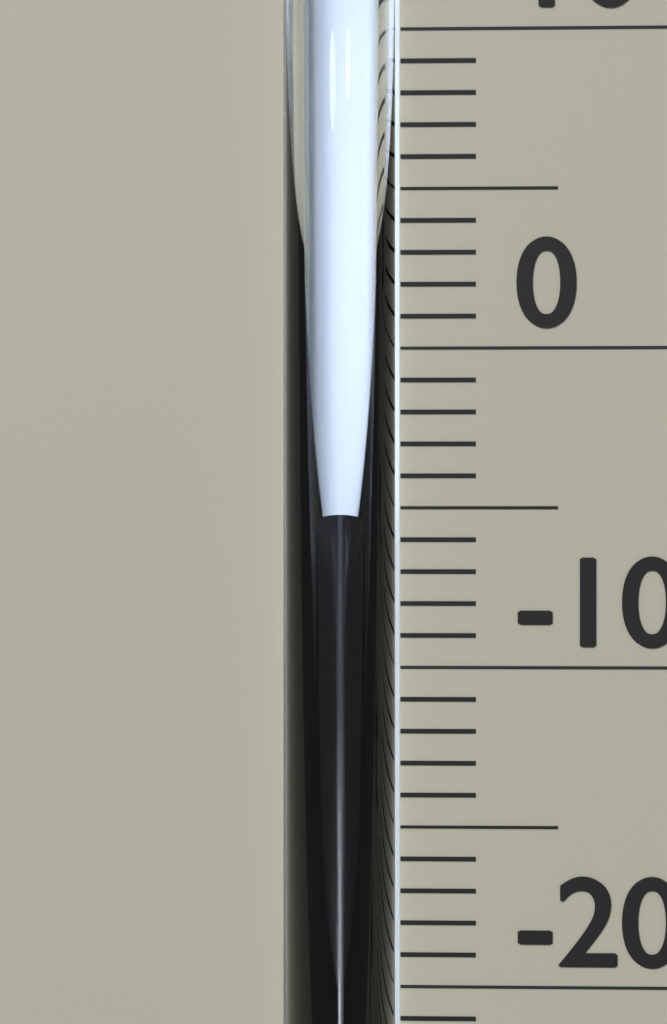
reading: -5 °C
